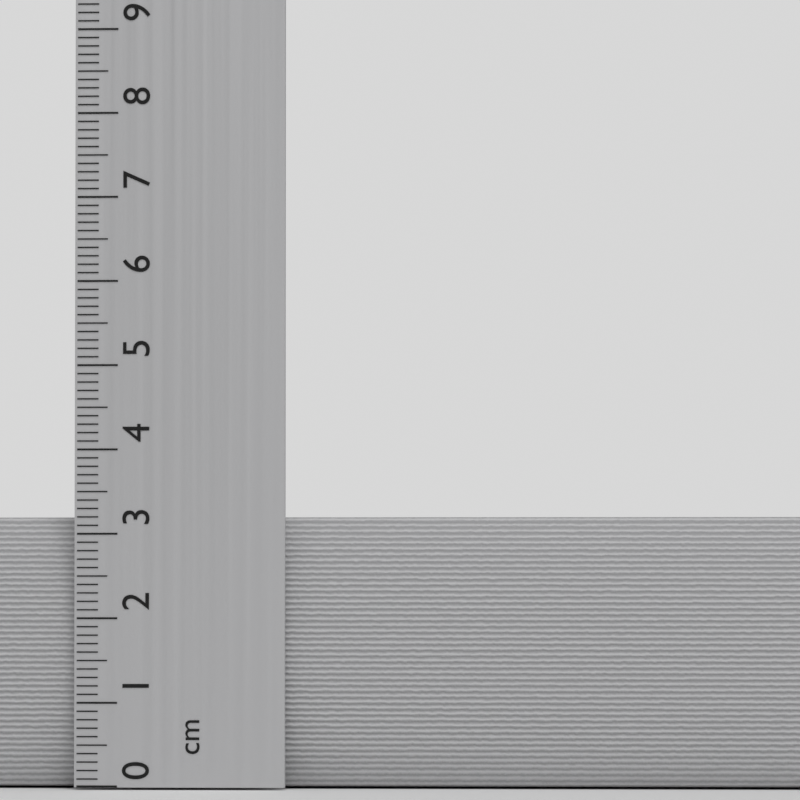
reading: 3.2 cm
